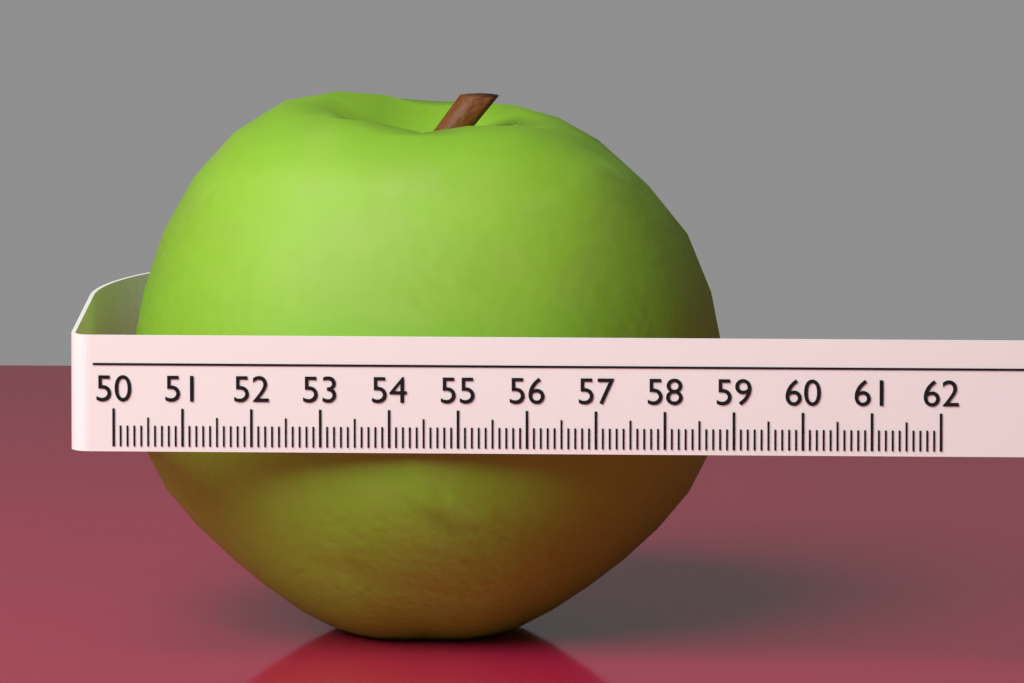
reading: 58.7 (no unit)
